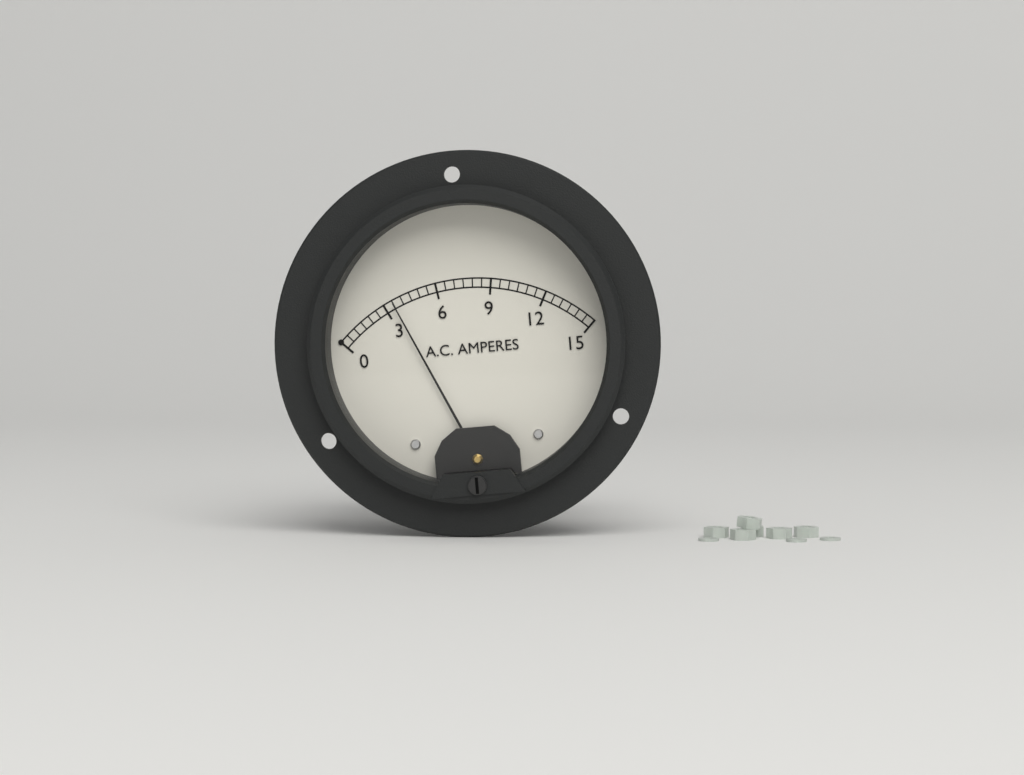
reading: 3.5 A
